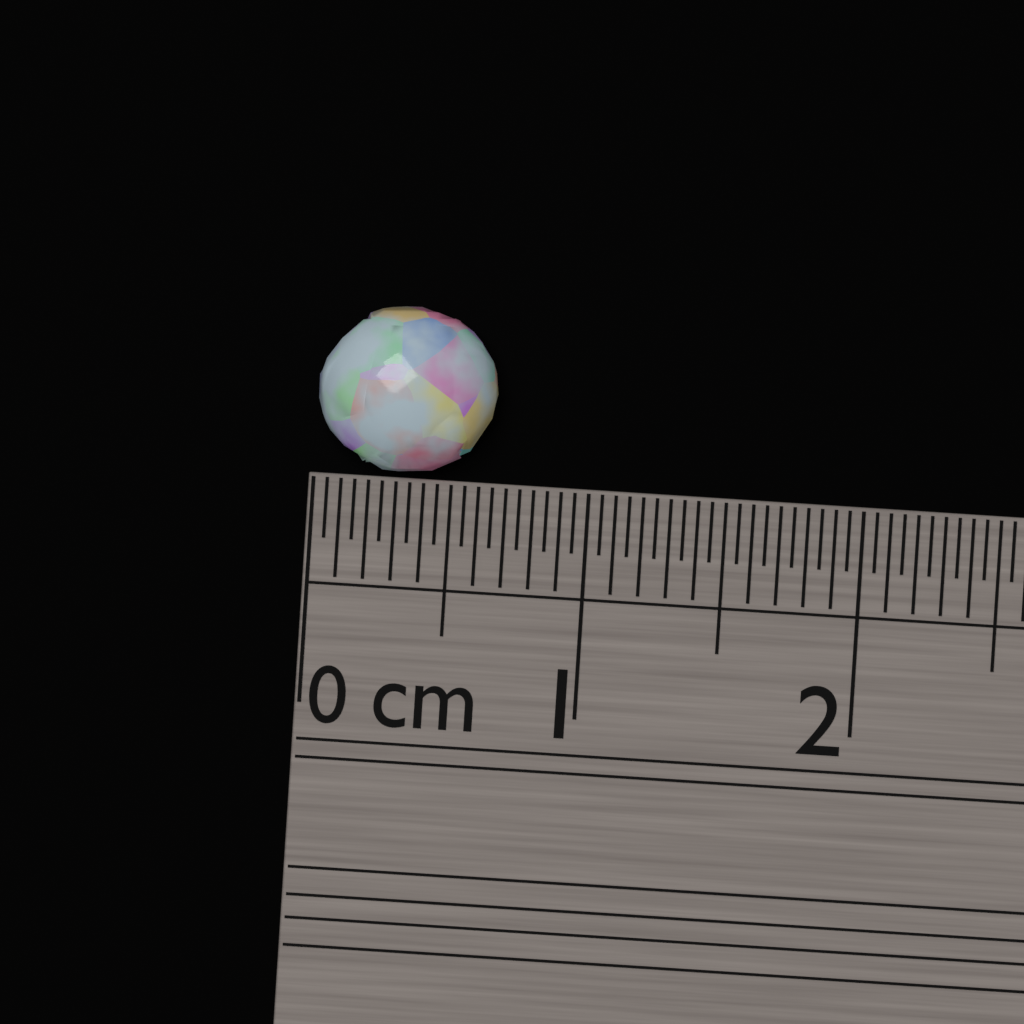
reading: 0.65 cm
